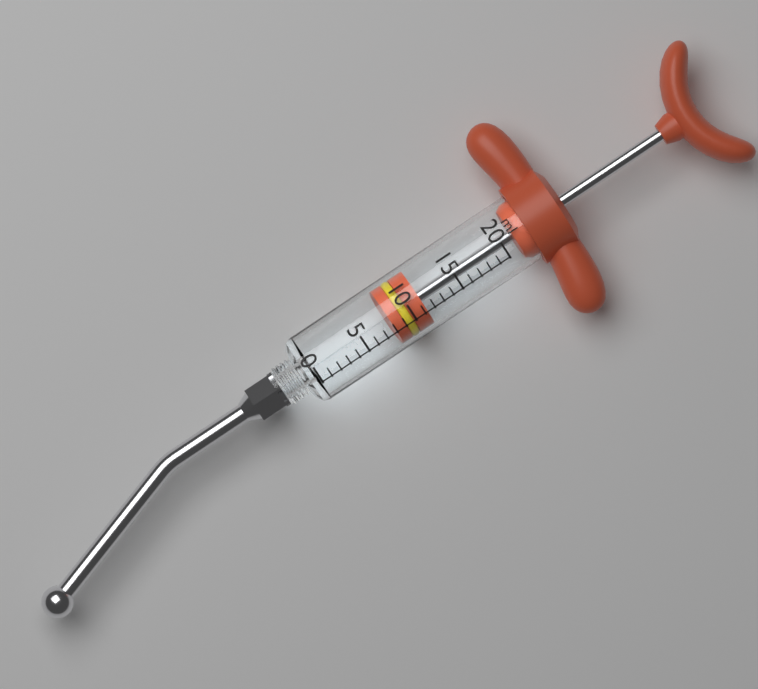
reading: 8 ml
